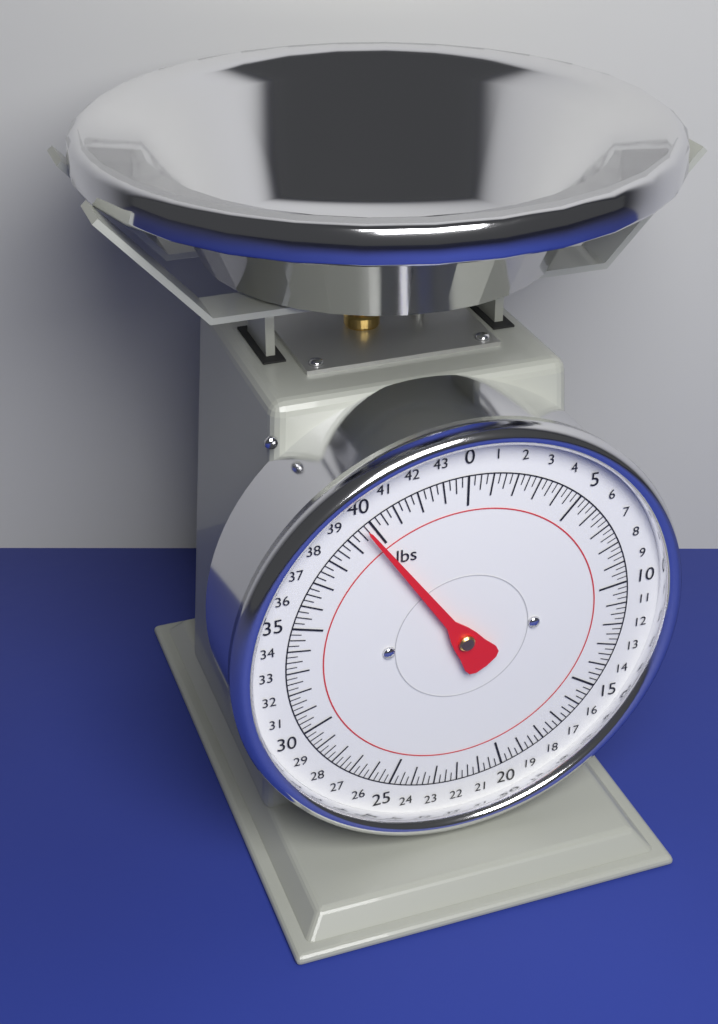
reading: 39.75 lbs
